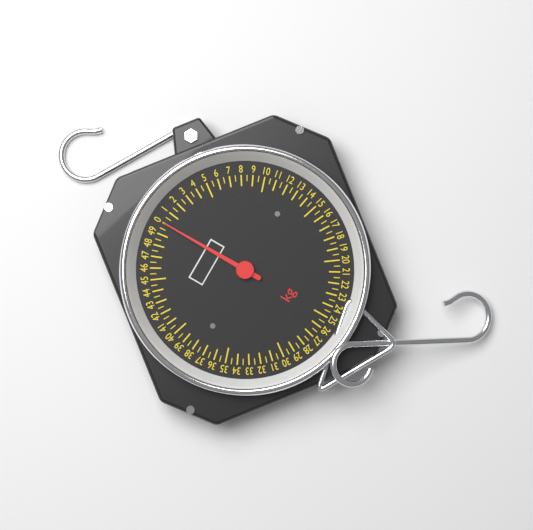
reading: 0.0 kg
